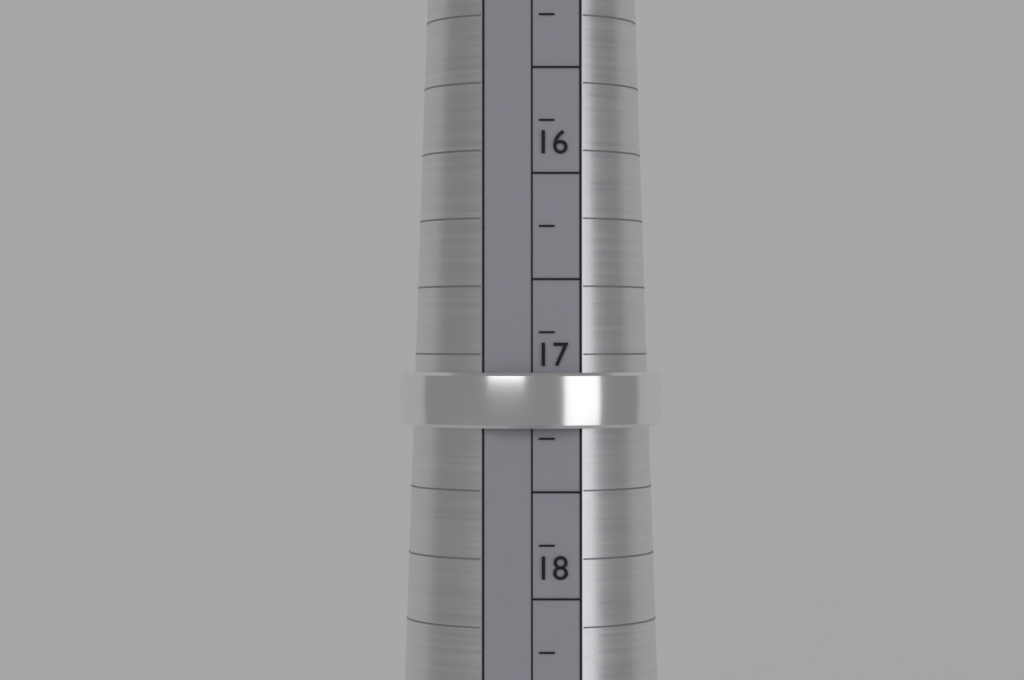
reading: 17.20 mm
